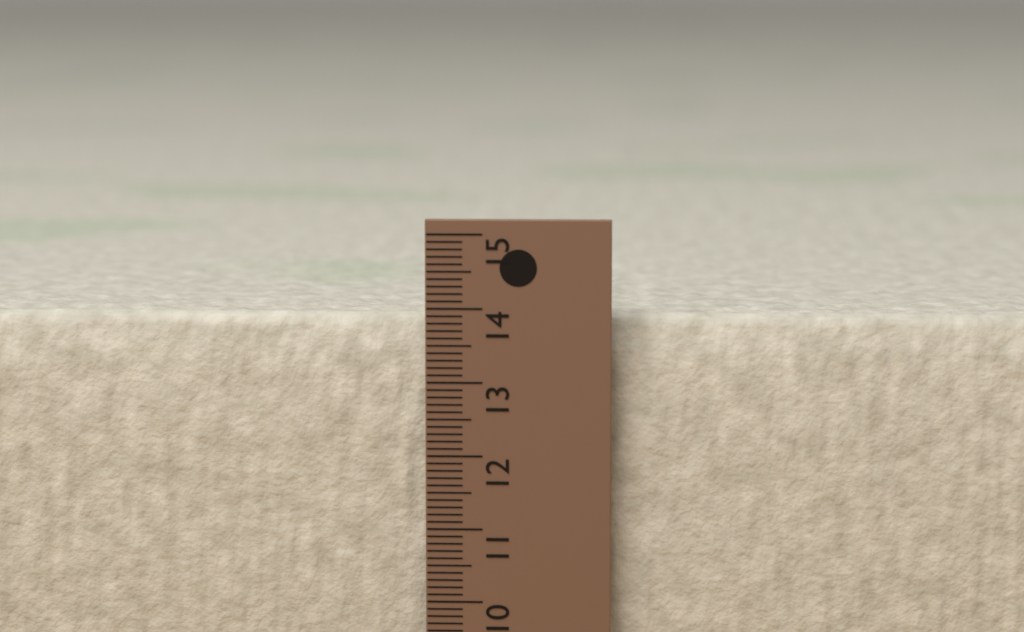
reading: 13.9 cm
